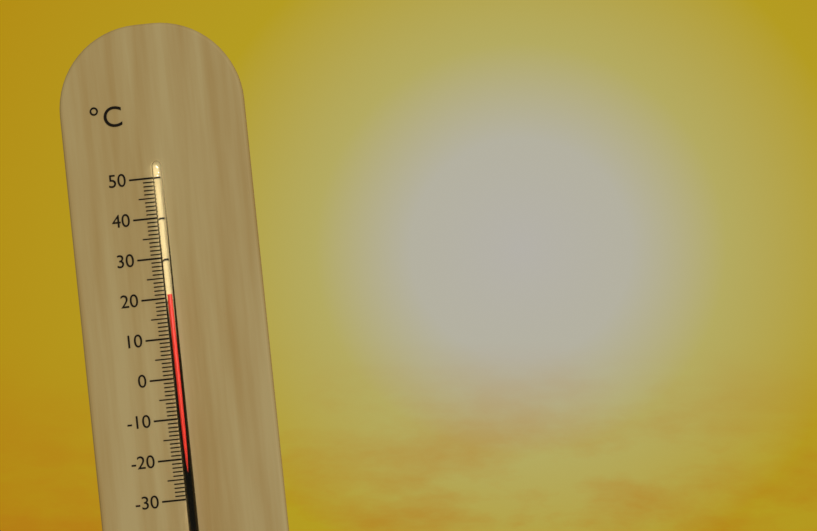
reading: 21 °C
